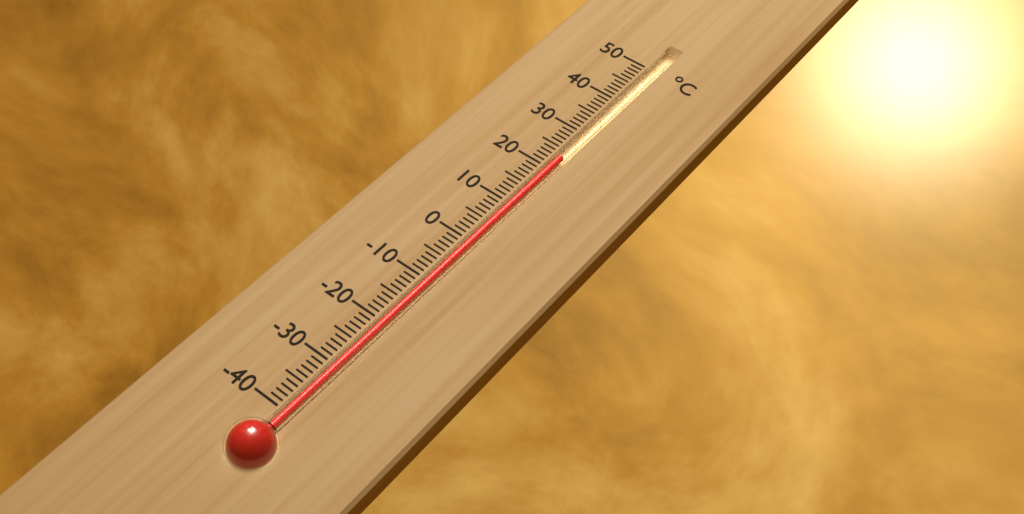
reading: 23 °C
